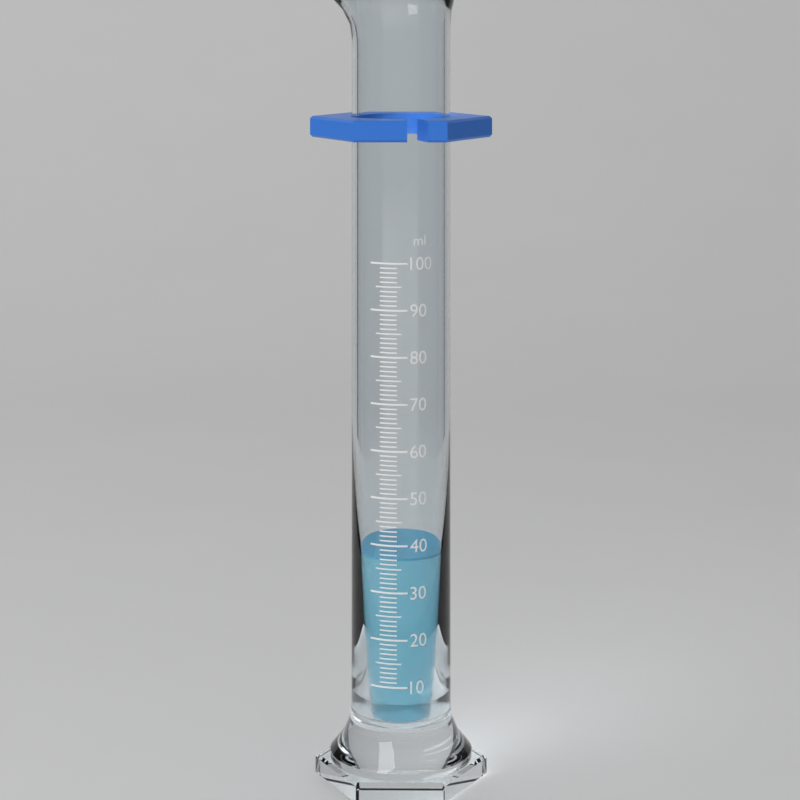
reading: 37 ml
